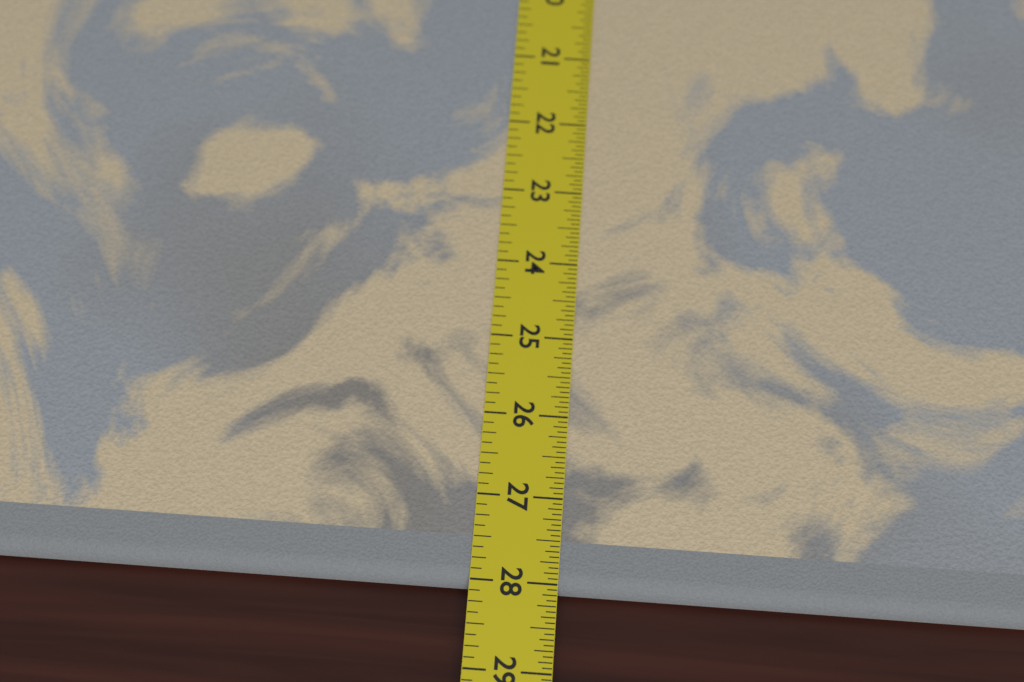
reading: 28.0625 in
